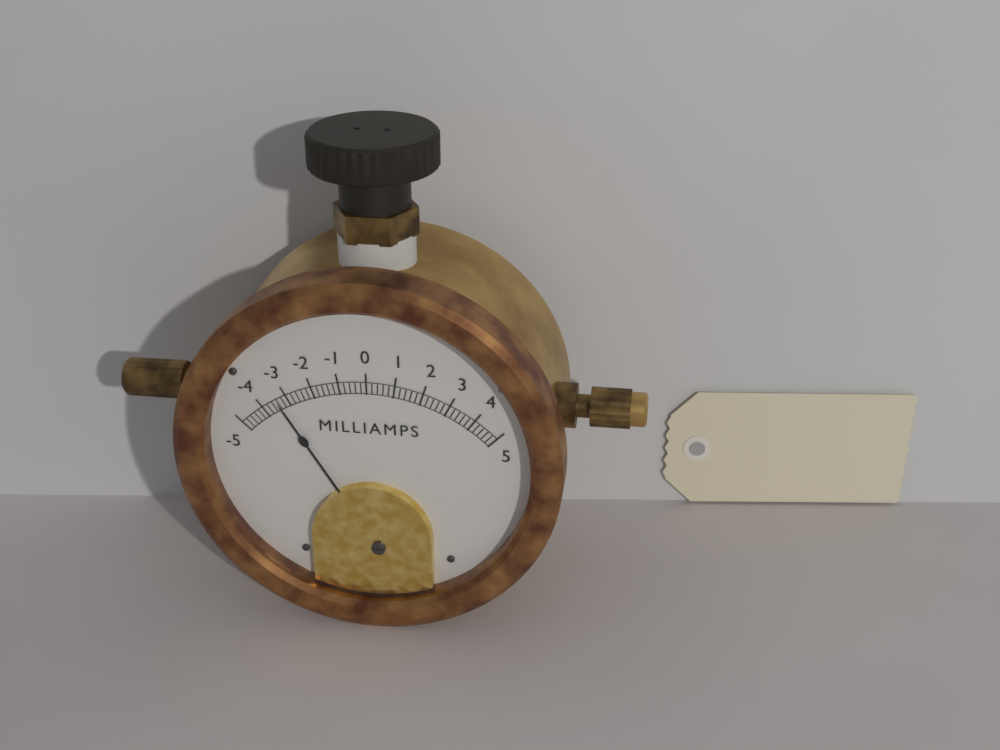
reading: -3.4 mA
